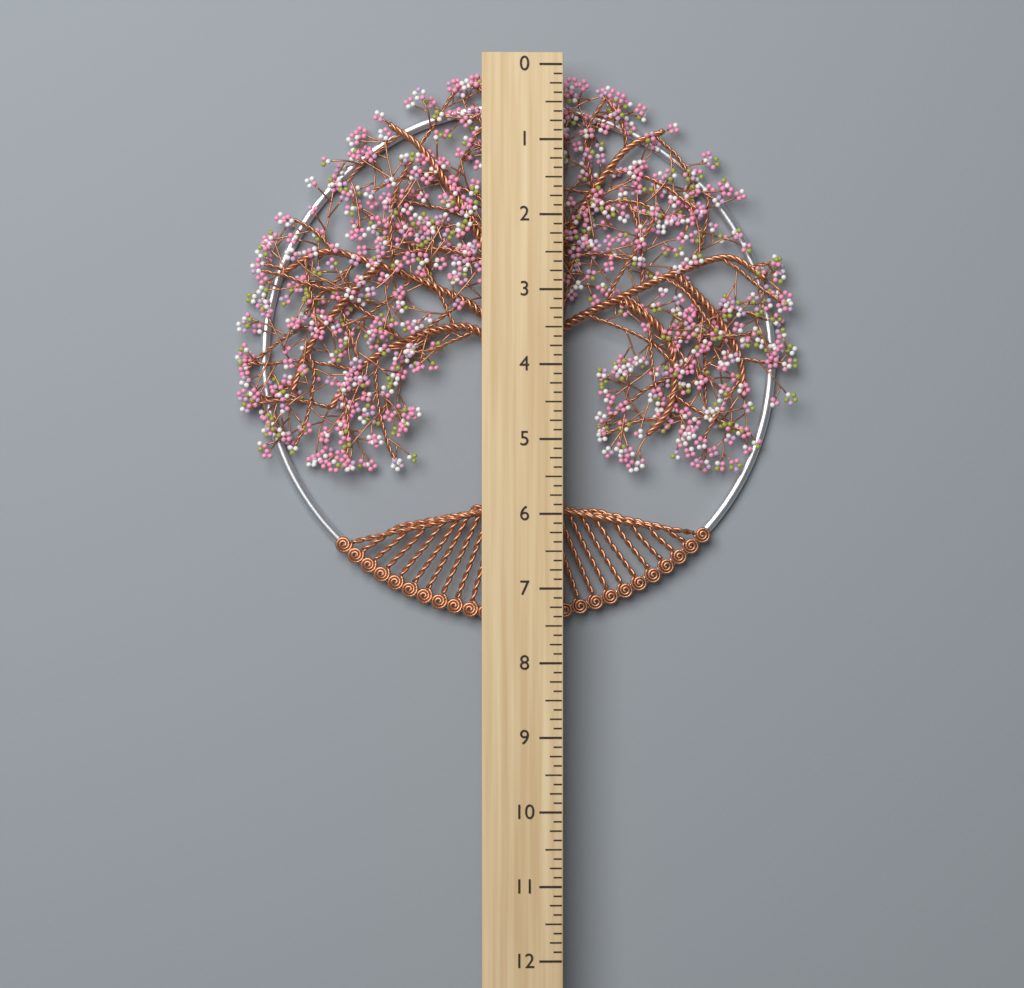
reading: 7.500 (no unit)
